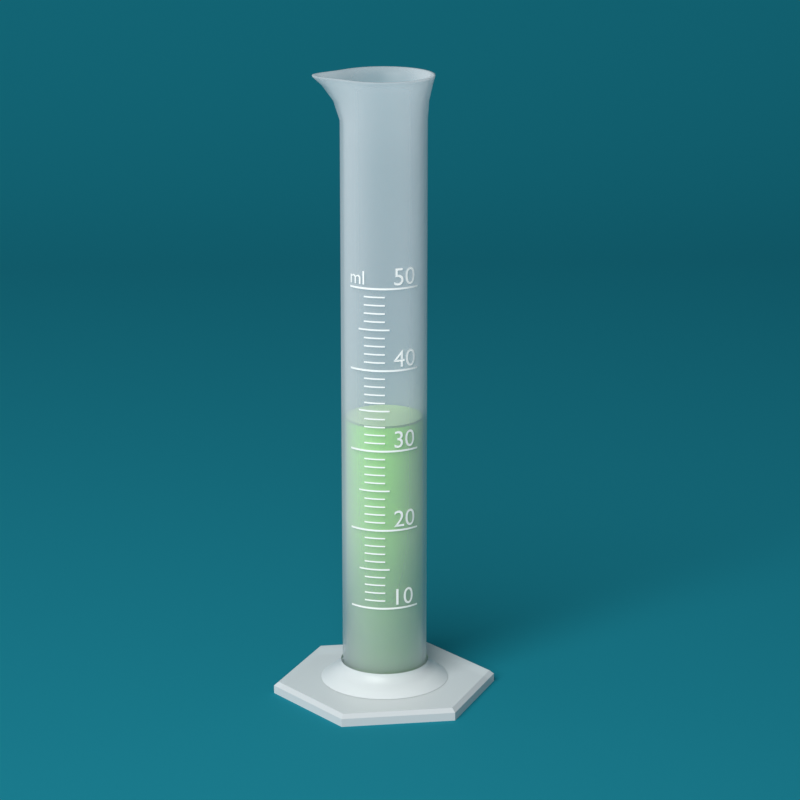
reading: 33 ml
